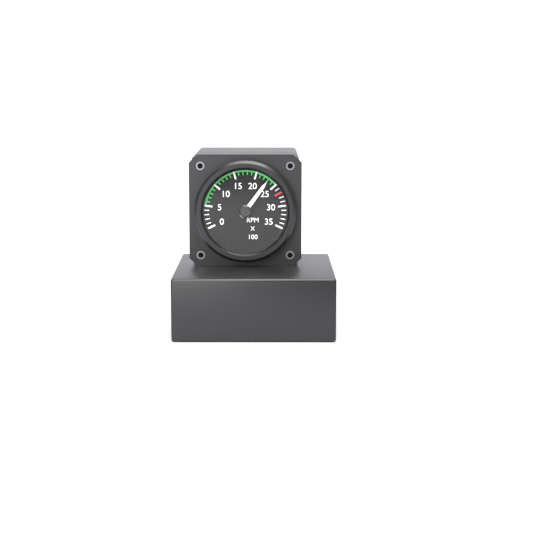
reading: 2300 RPM
